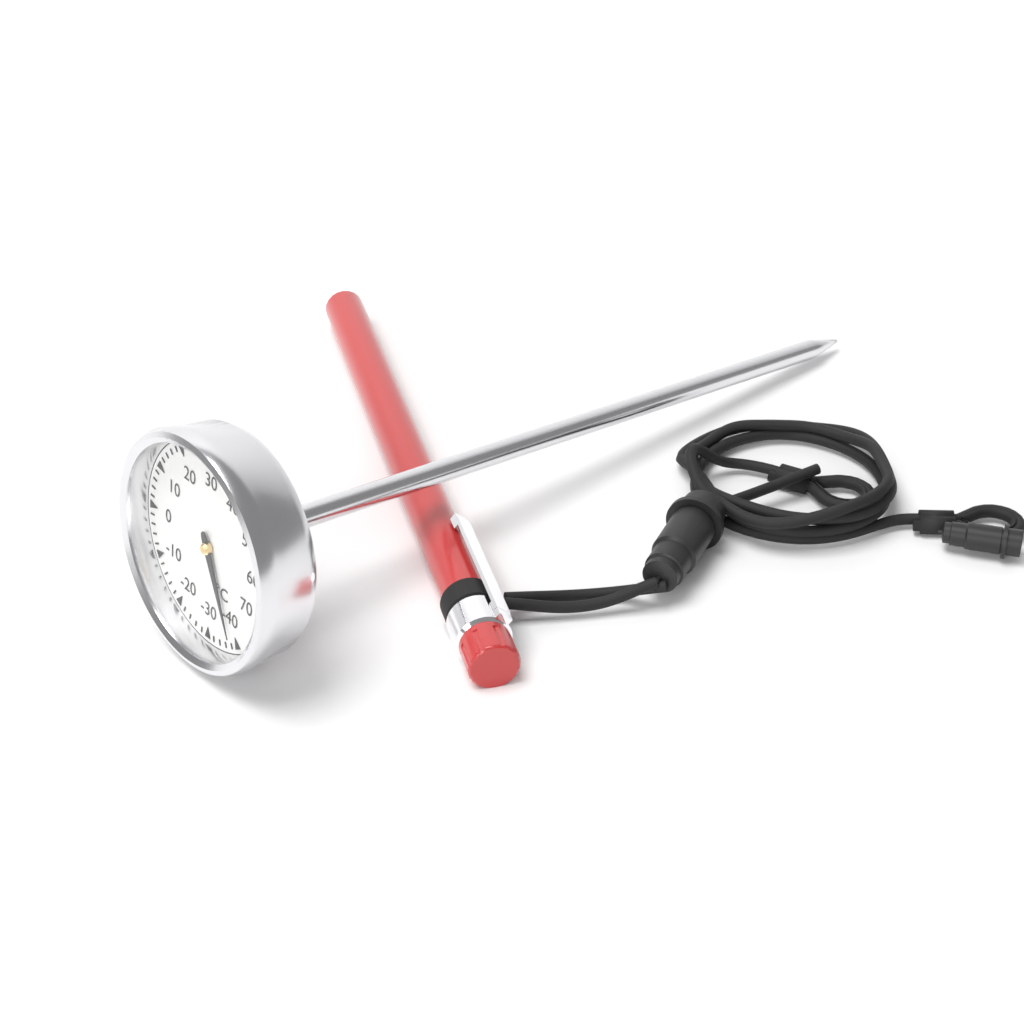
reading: -38 °C
